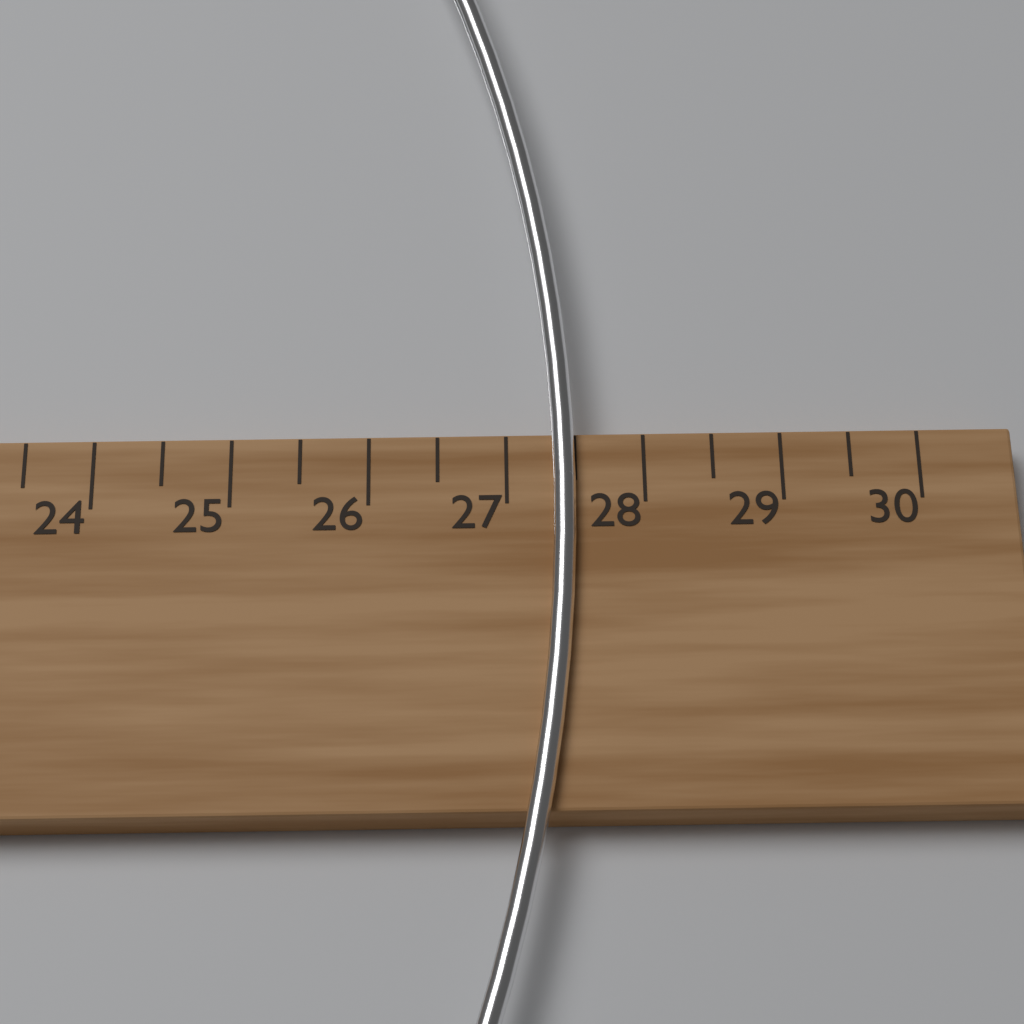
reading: 27.5 cm
